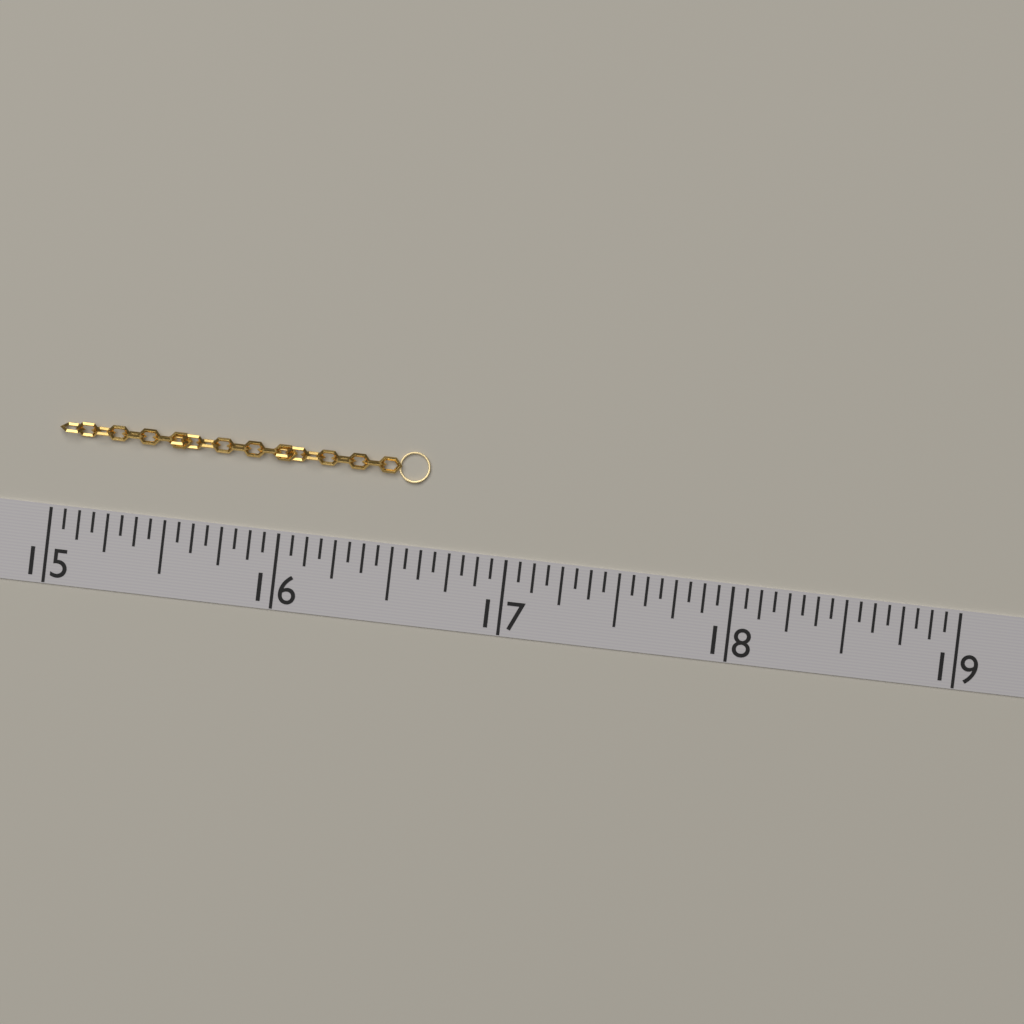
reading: 16.6250 (no unit)
